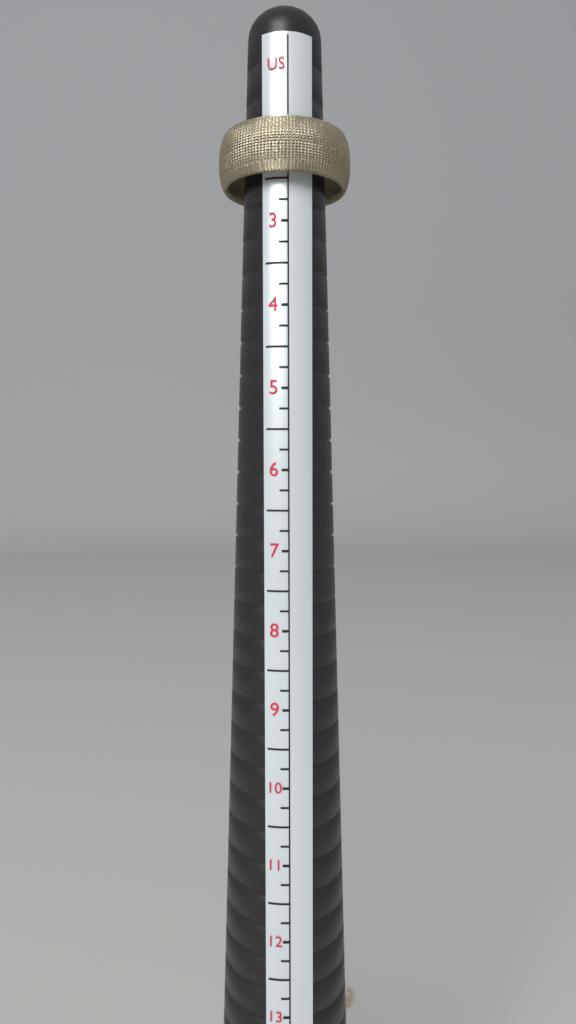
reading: 2.50 US
